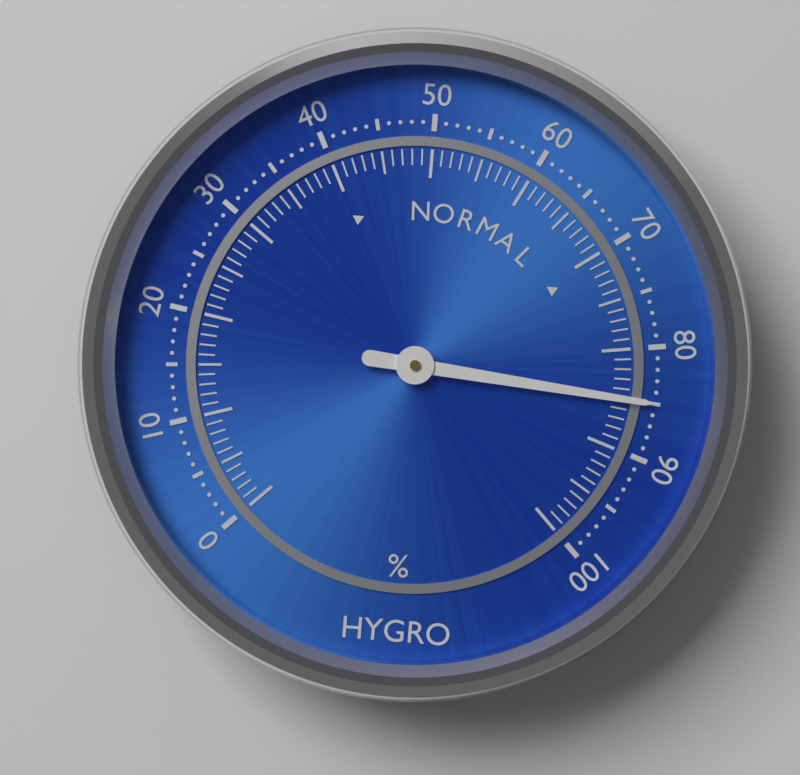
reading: 85 %
